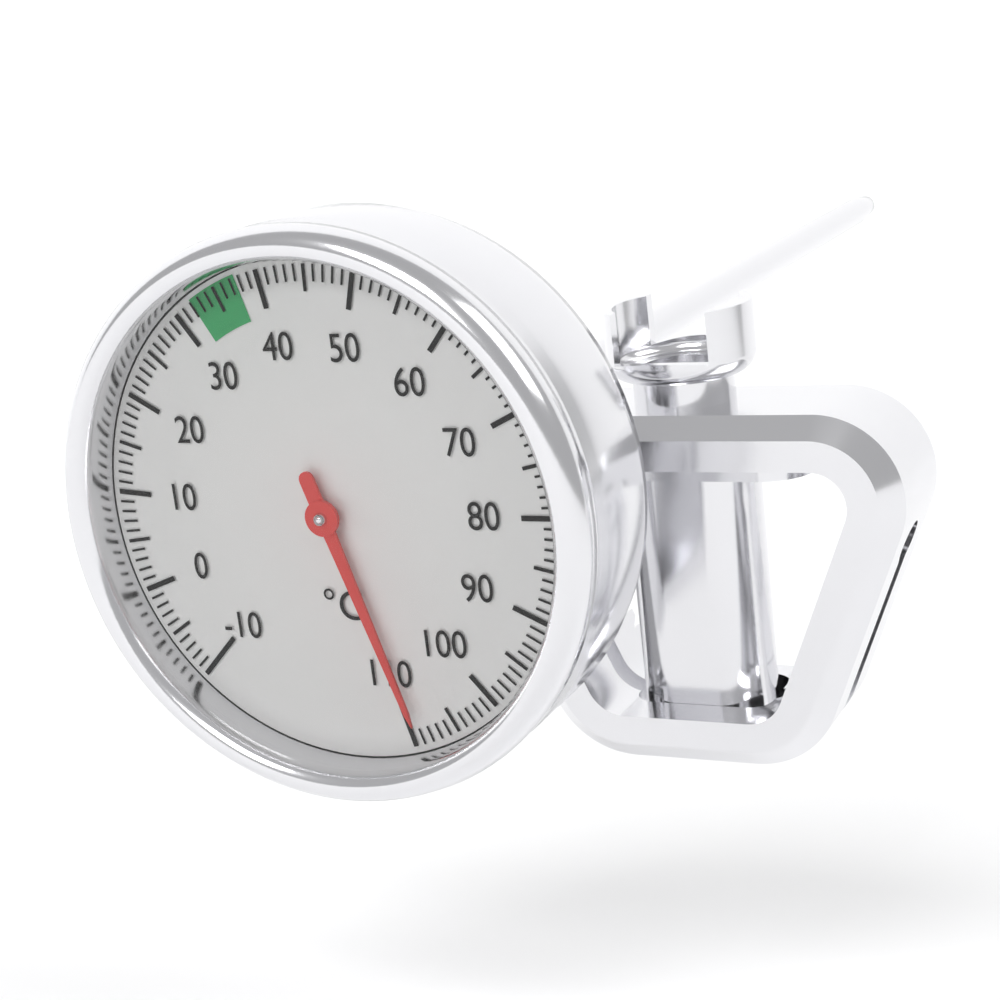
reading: 109 °C
